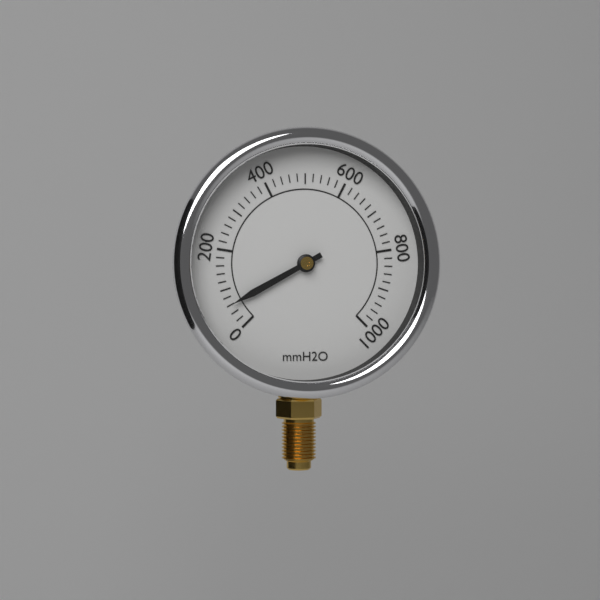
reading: 60 mmH2O
